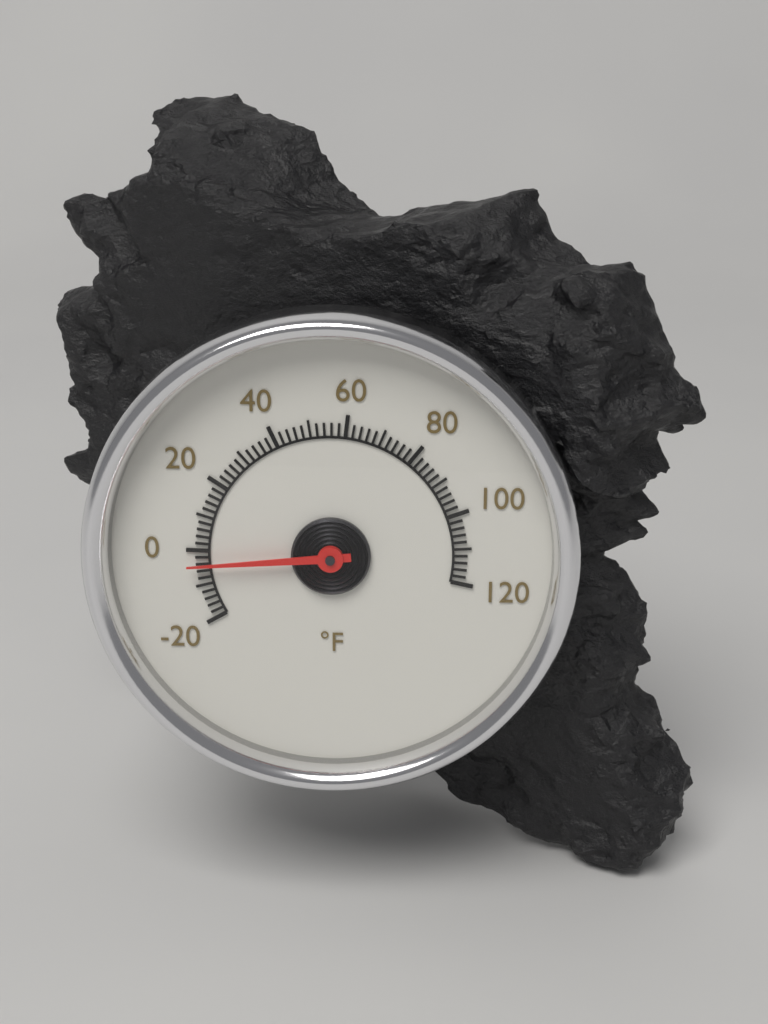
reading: -4 °F
